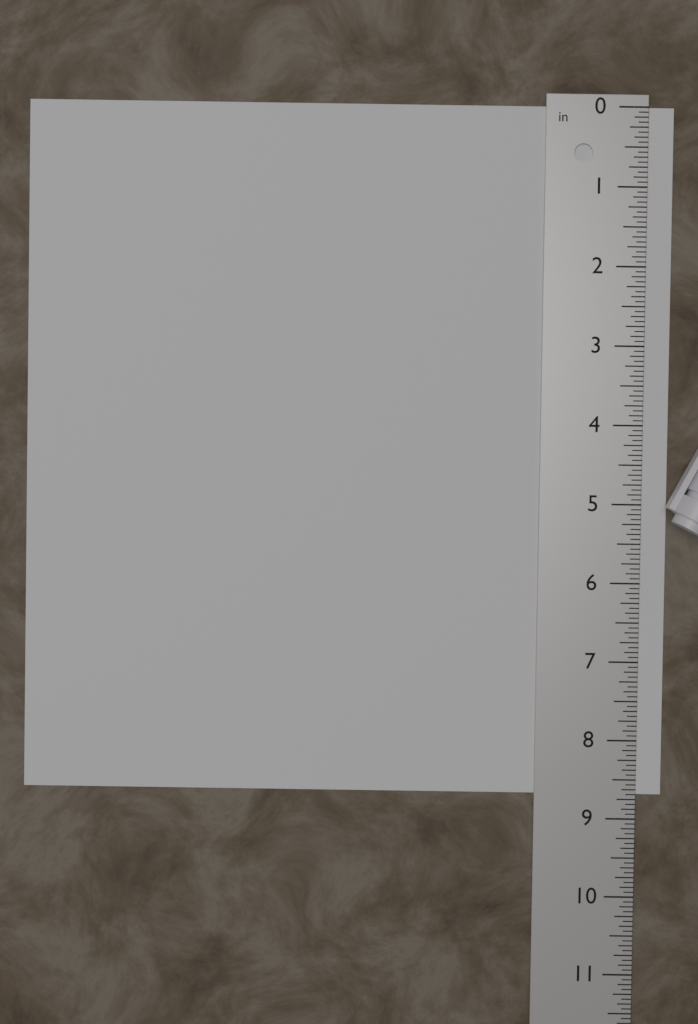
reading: 8.6875 in
